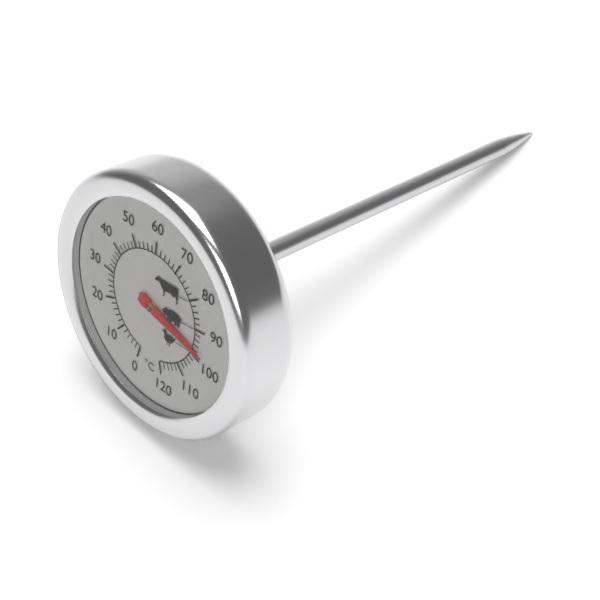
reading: 98 °C
